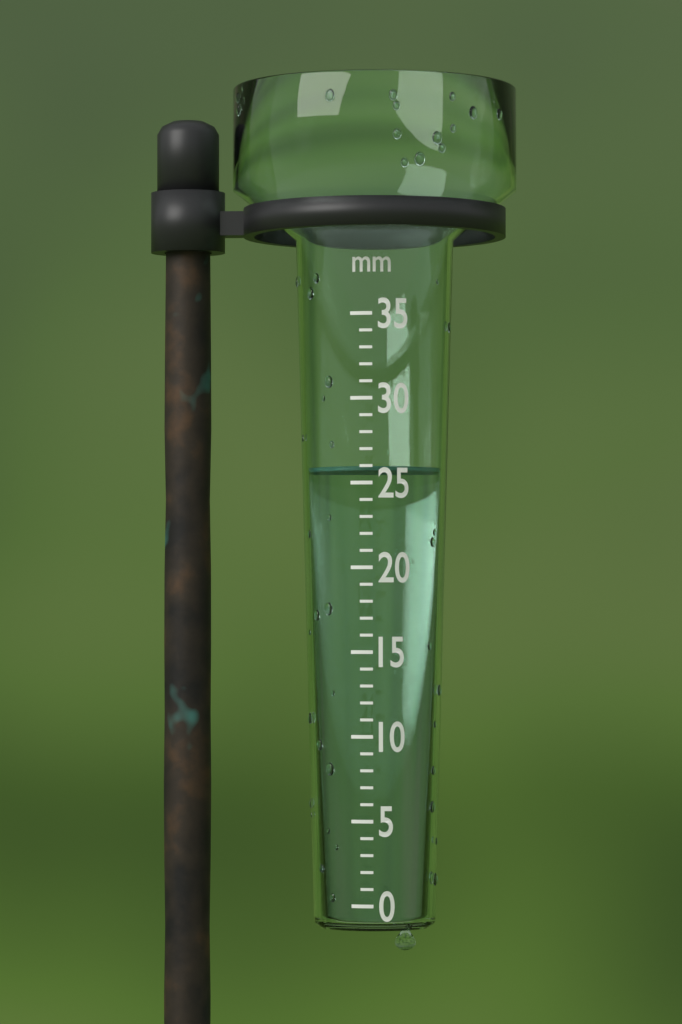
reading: 26 mm
